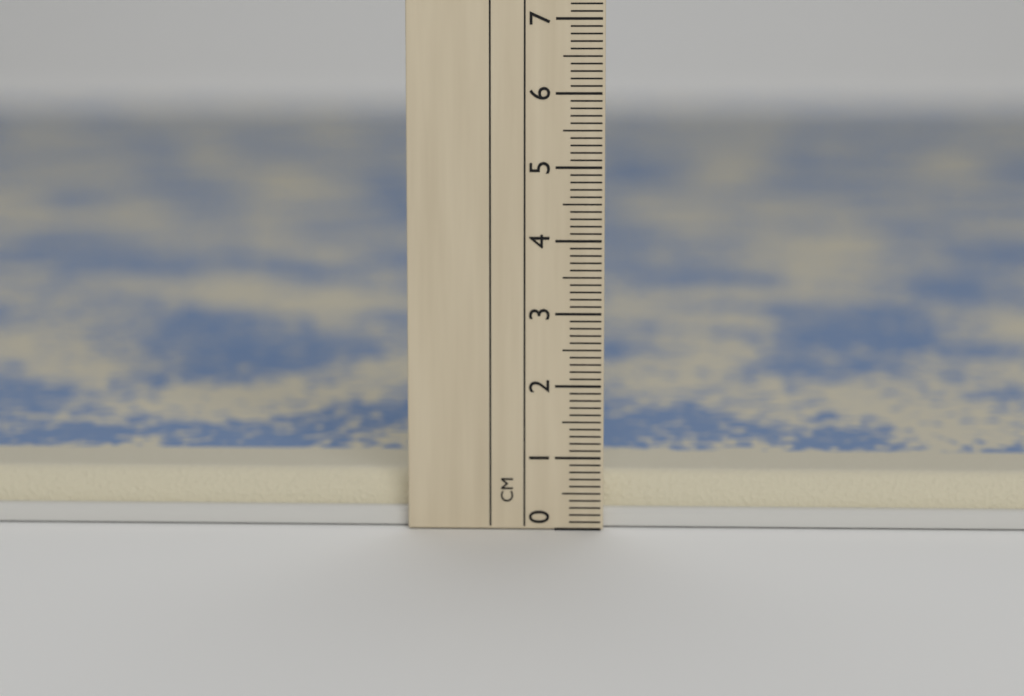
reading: 0.7 cm
